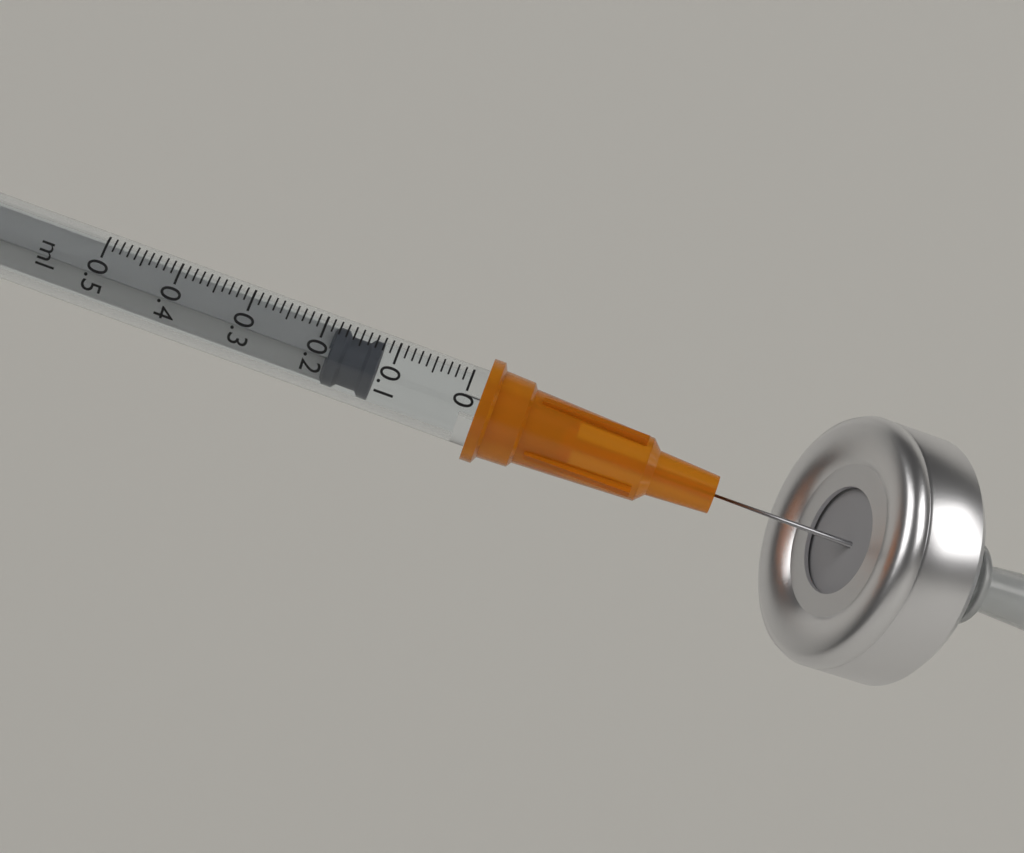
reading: 0.12 ml
